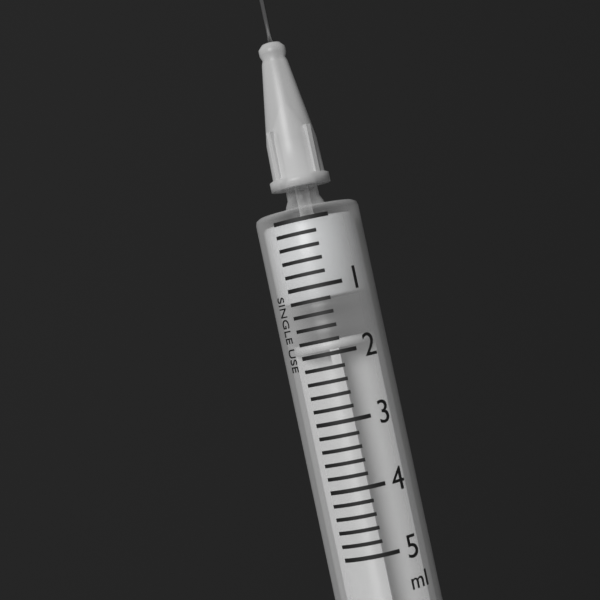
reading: 1.2 ml
